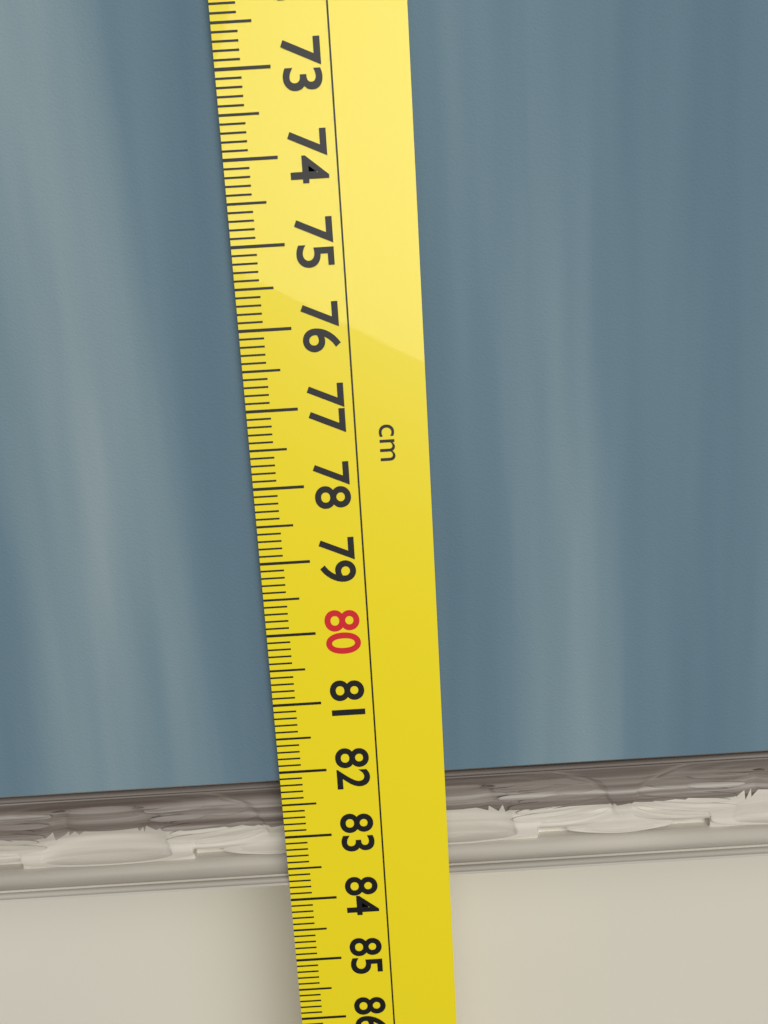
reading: 83.8 cm
